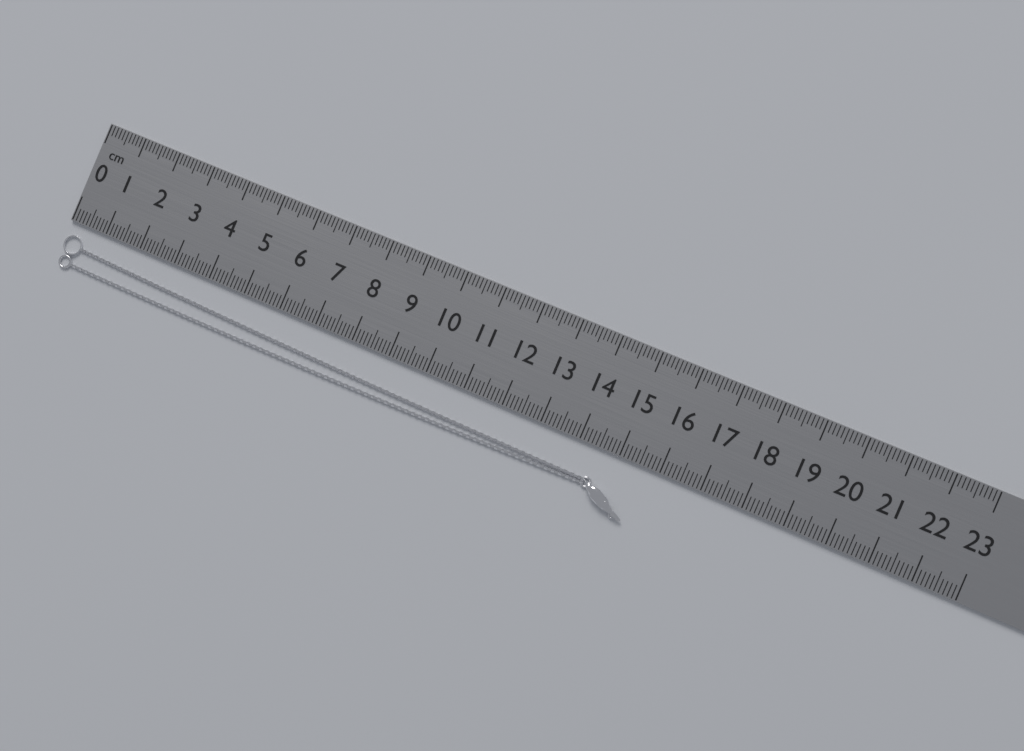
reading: 15.6 cm
